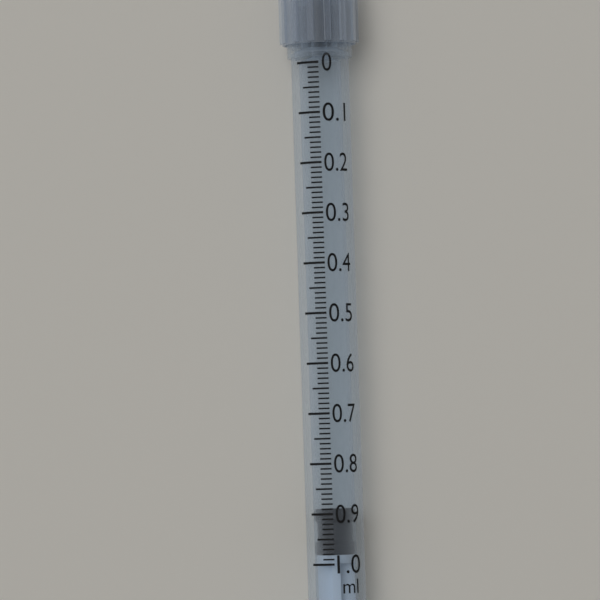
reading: 0.89 ml
